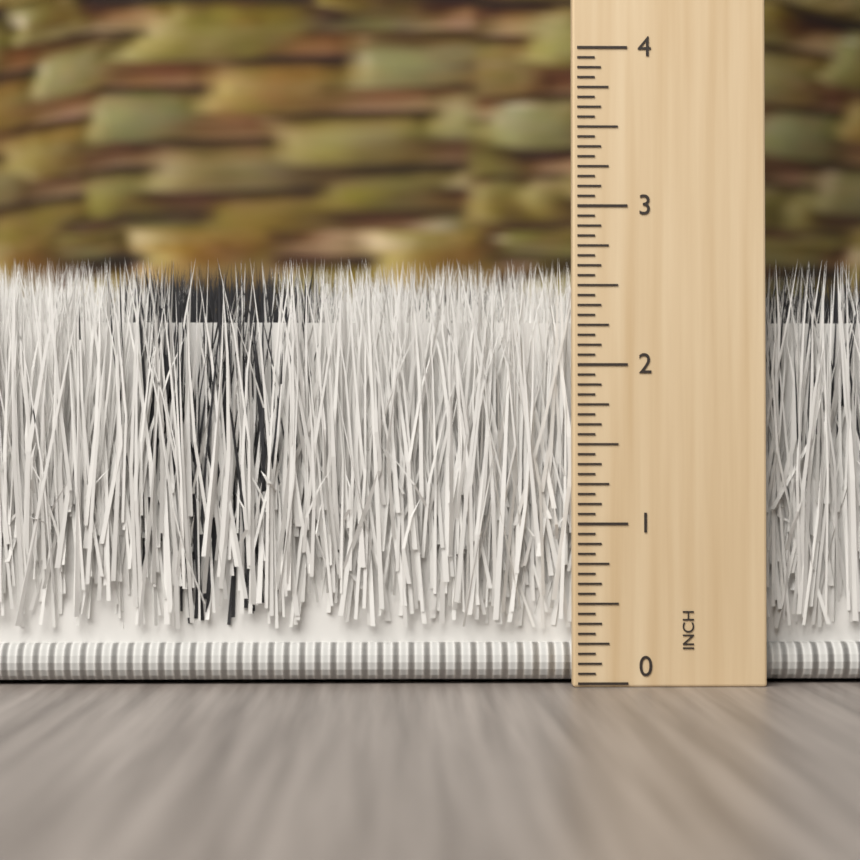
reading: 2.6875 inch
